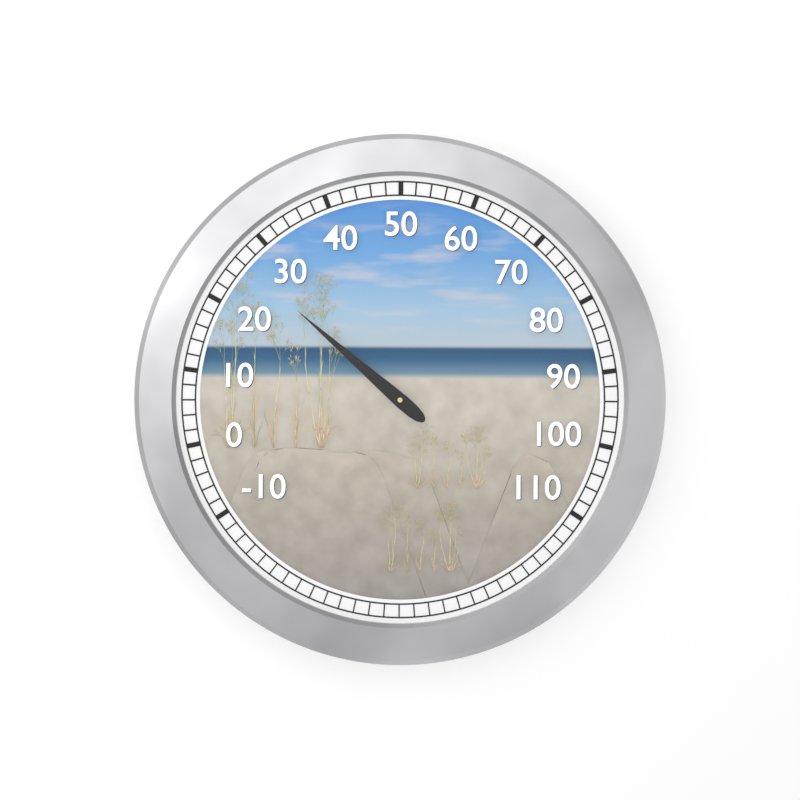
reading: 26 (no unit)
